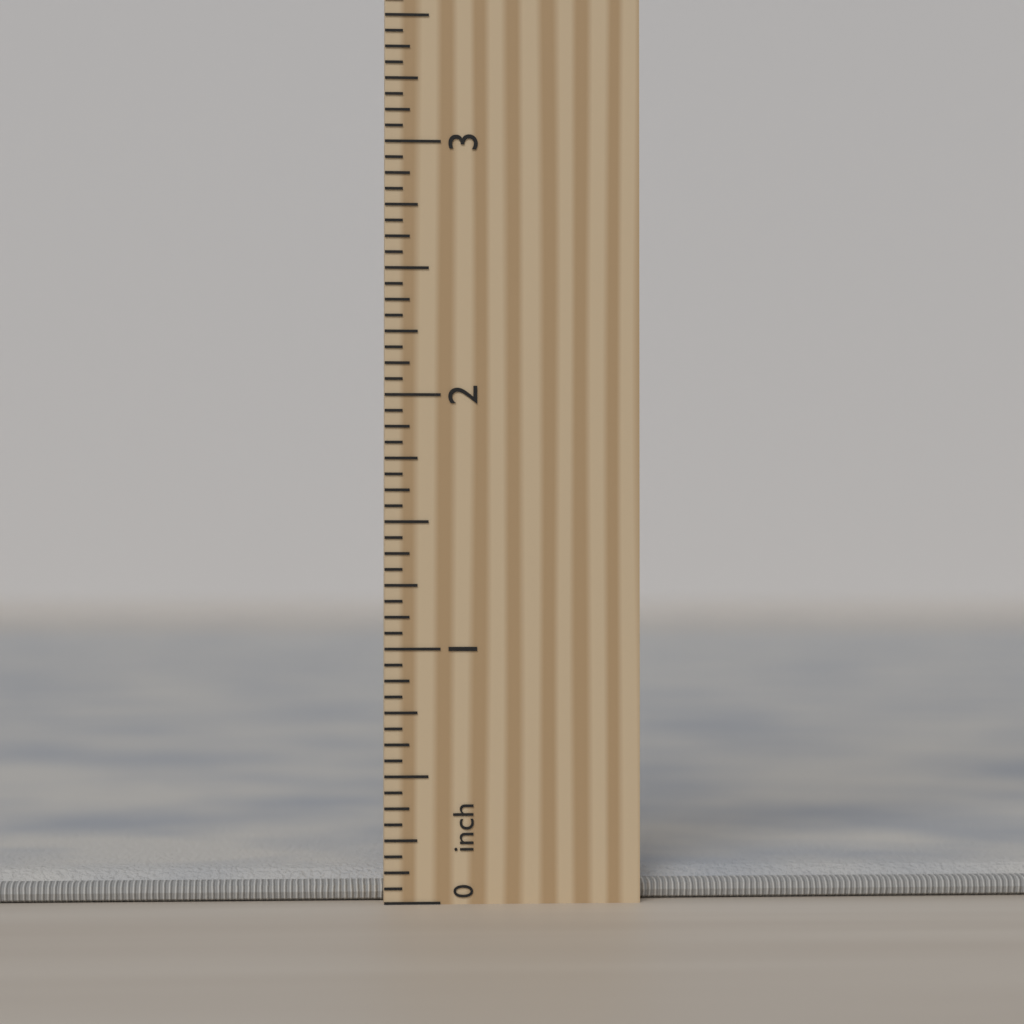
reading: 0.1250 inch
